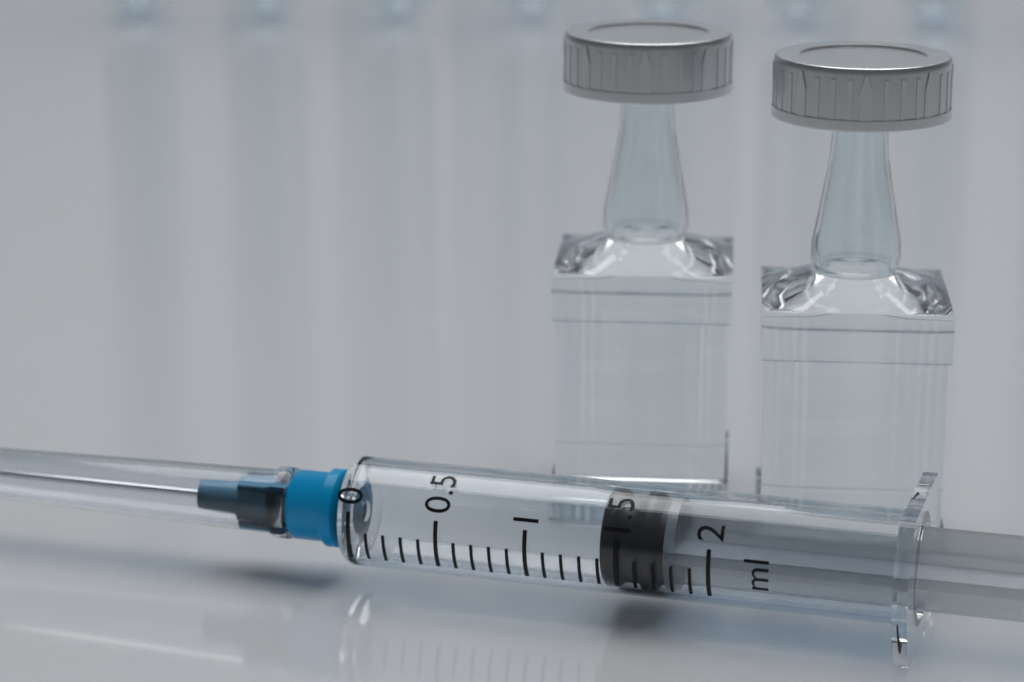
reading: 1.4 ml
